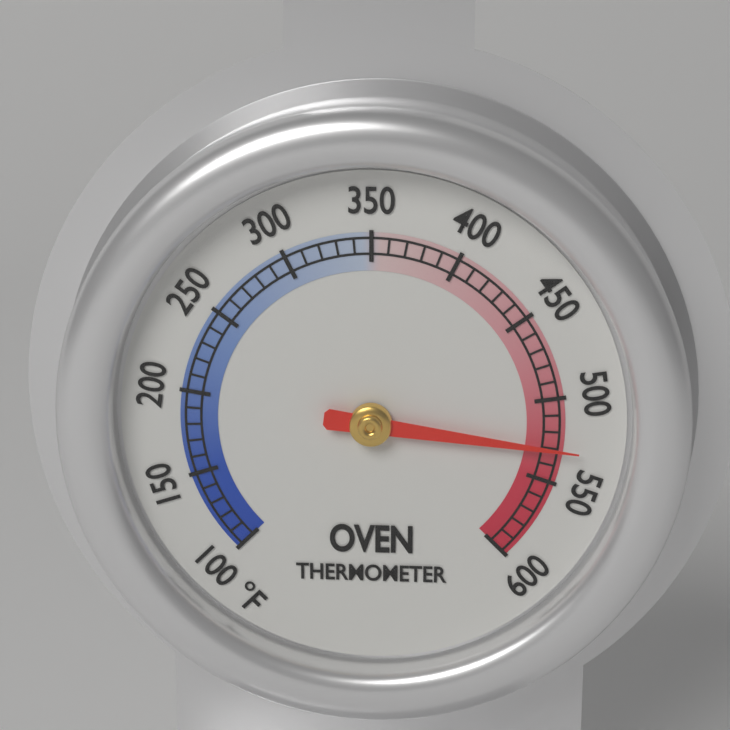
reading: 530 °F
